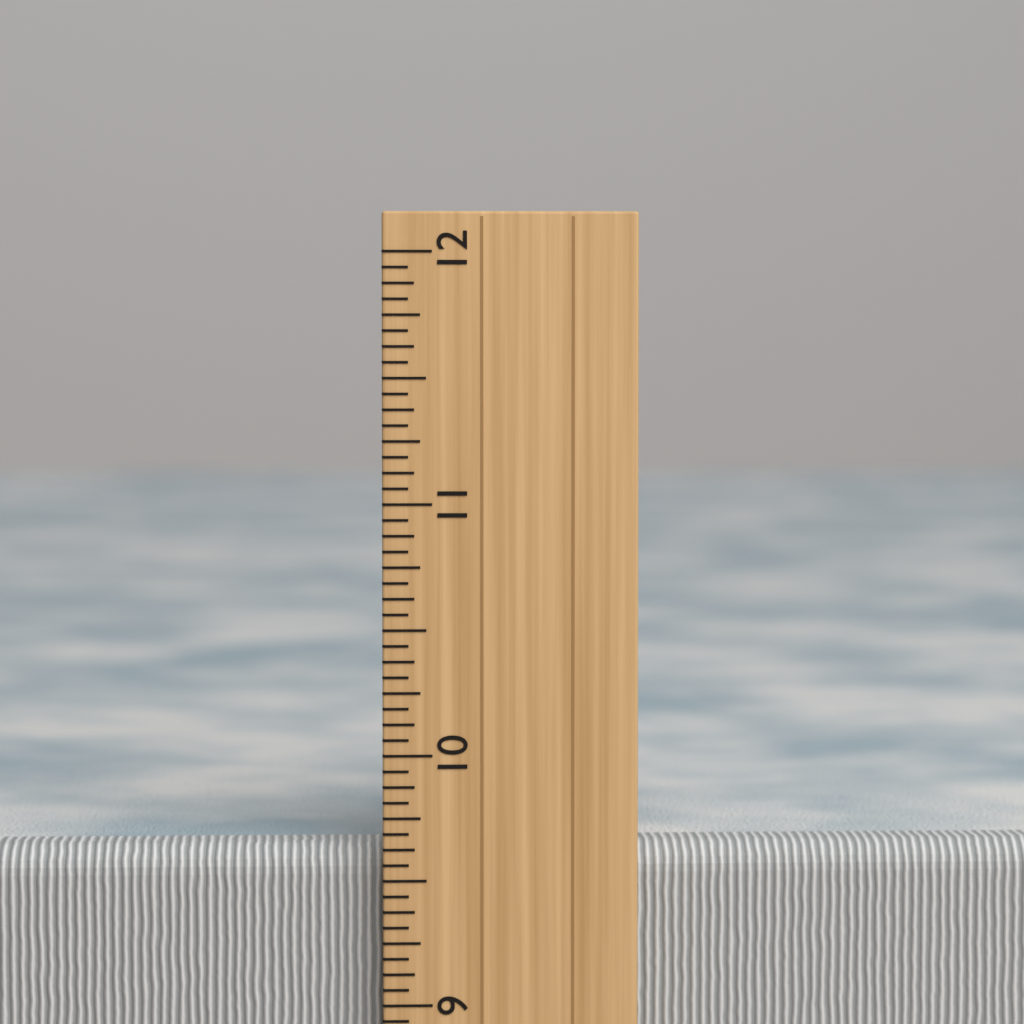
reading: 9.6250 inch
